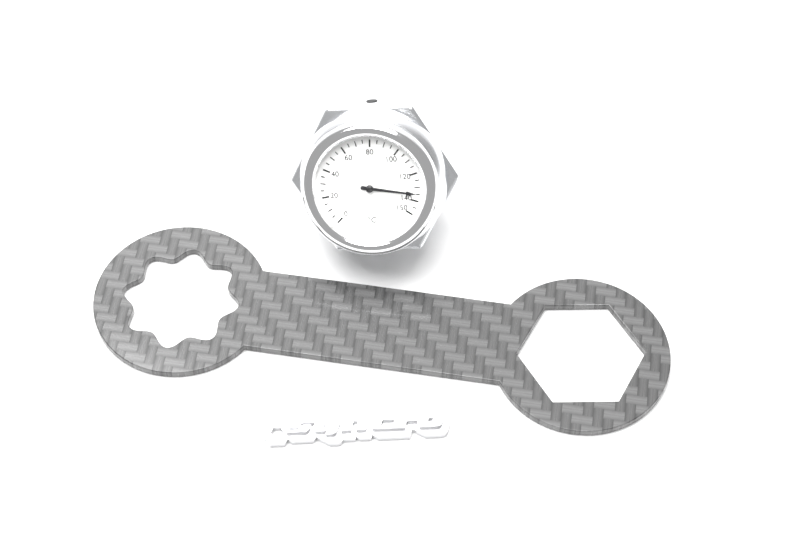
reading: 135 °C
